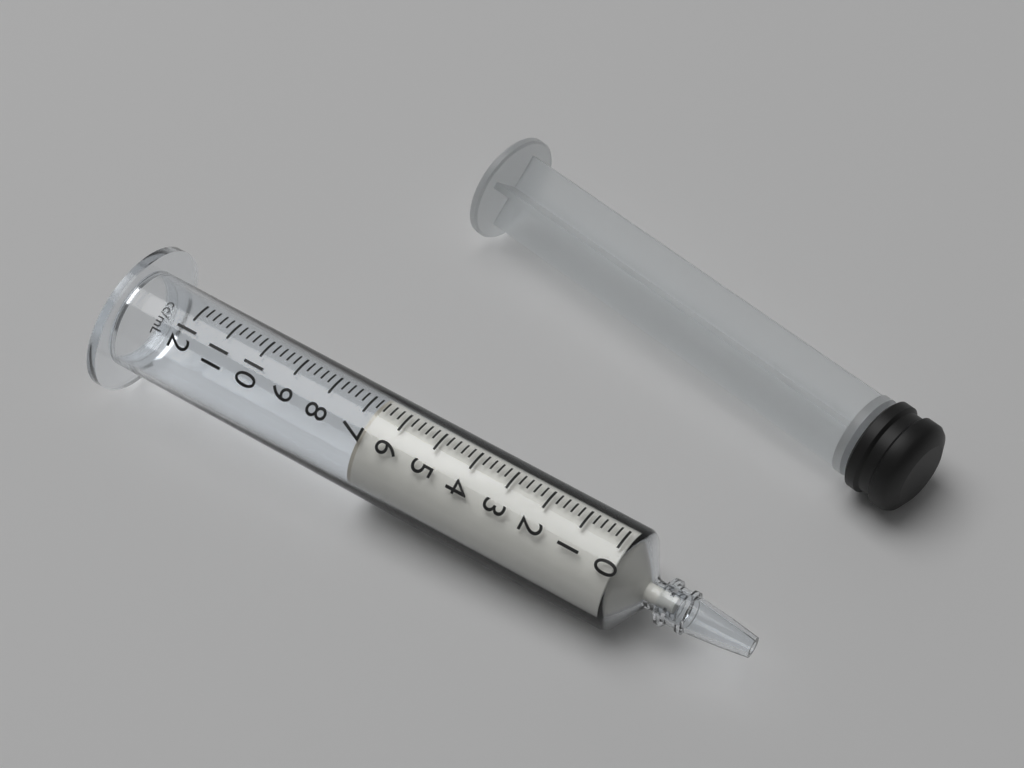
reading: 6.8 ml
